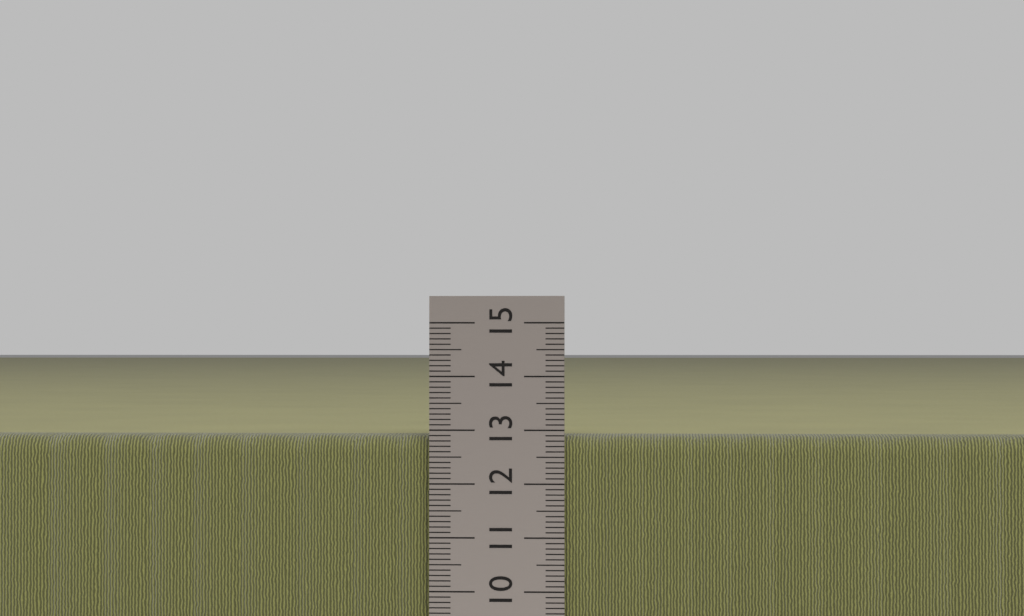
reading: 12.9 cm
